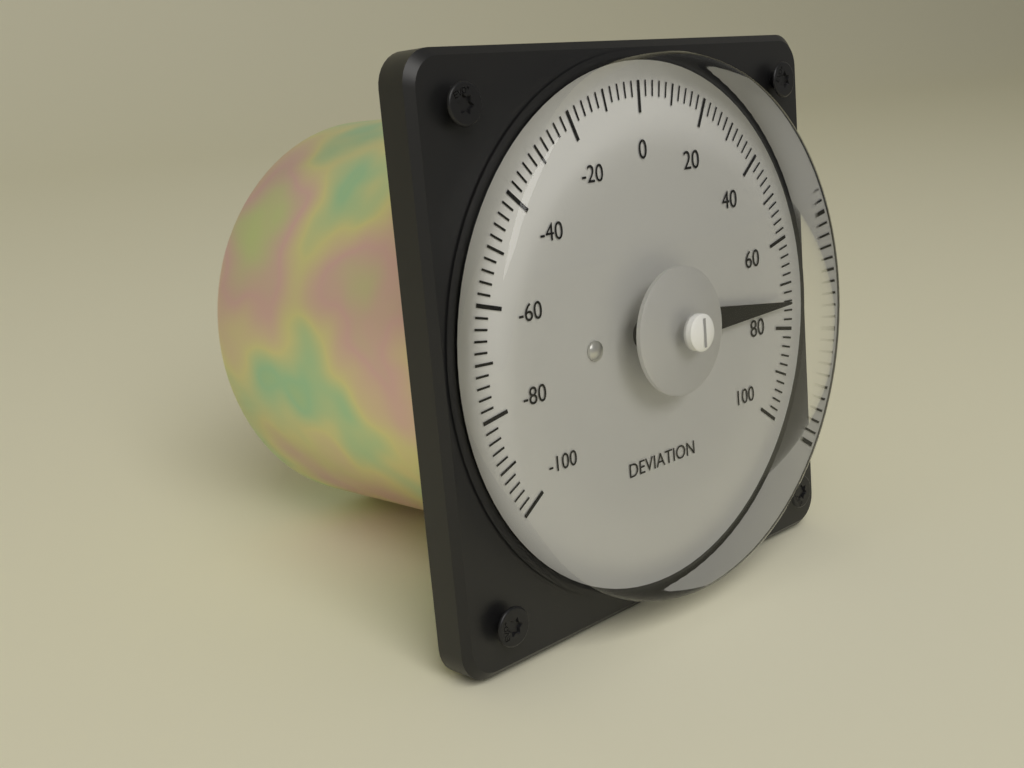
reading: 74 (no unit)
